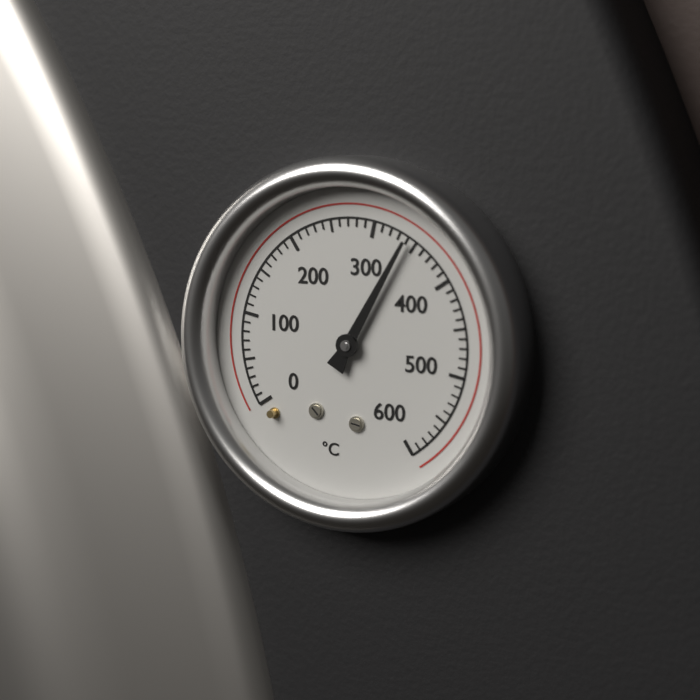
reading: 340 °C
